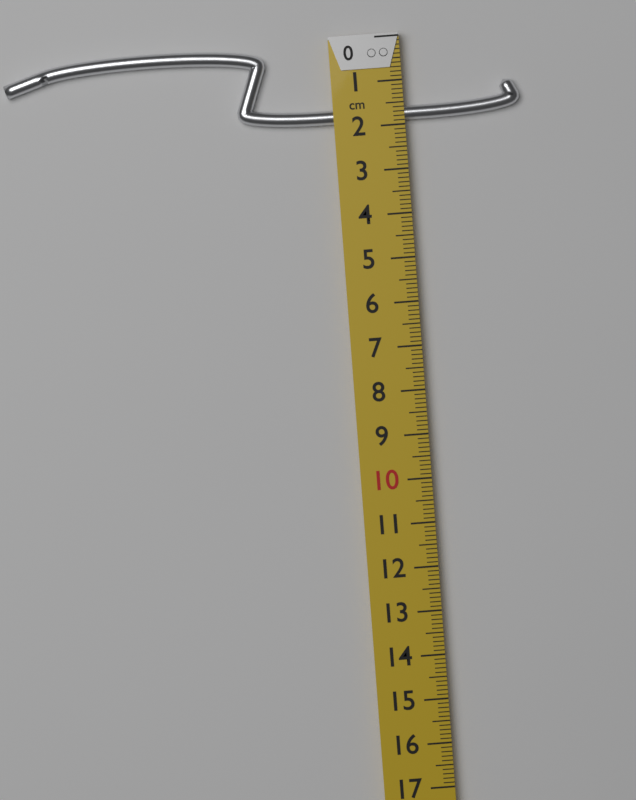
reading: 1.9 cm
